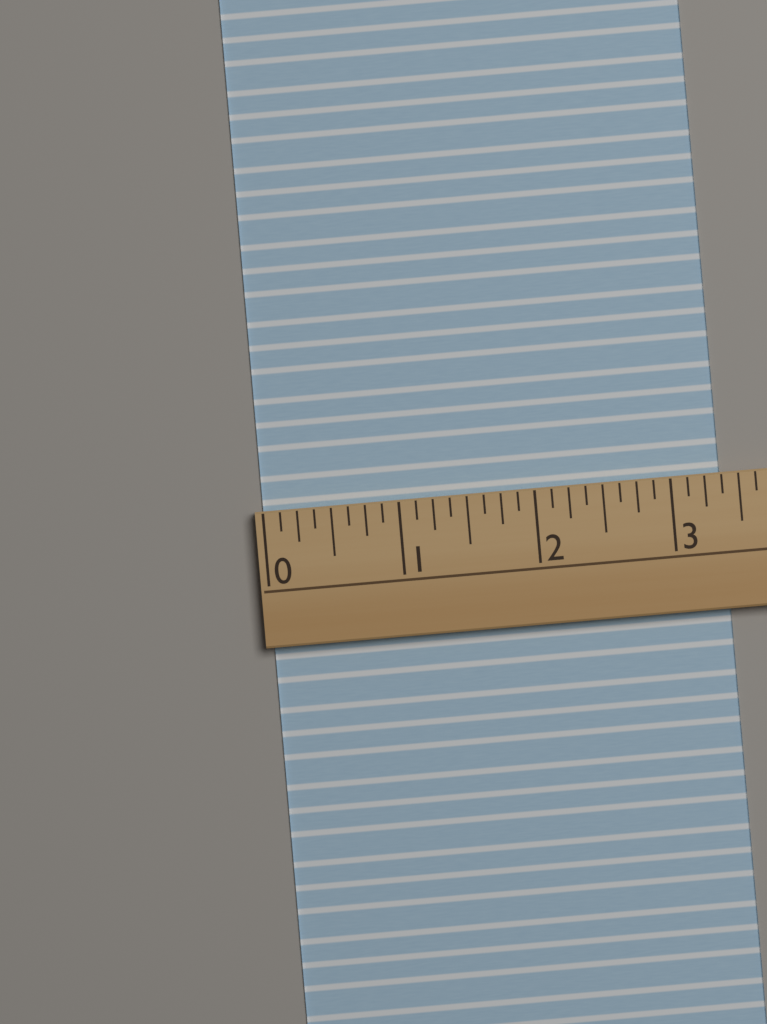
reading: 3.375 (no unit)
